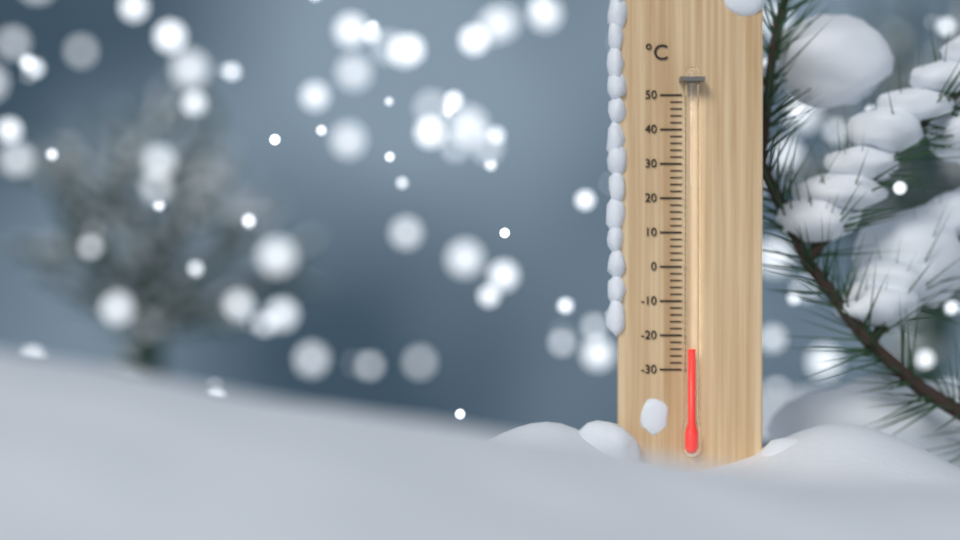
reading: -24 °C
